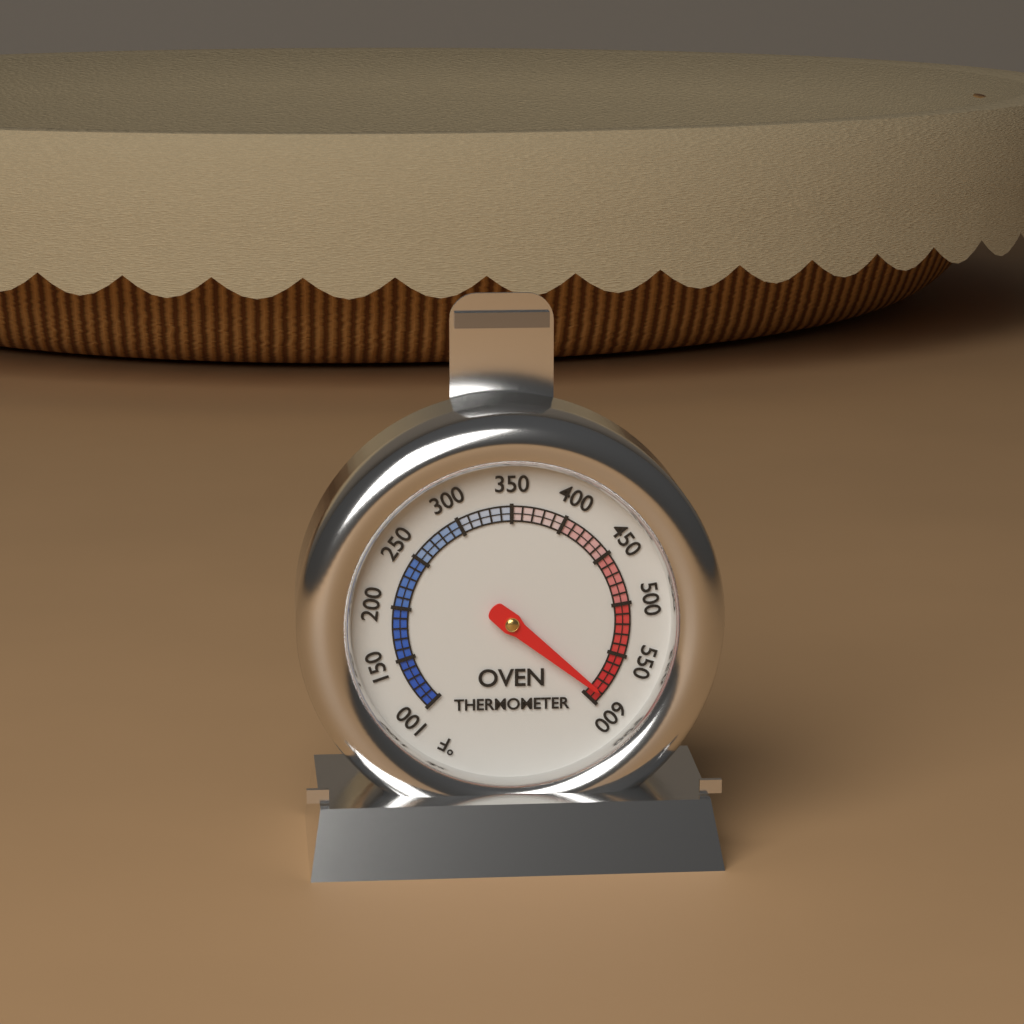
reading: 590 °F
